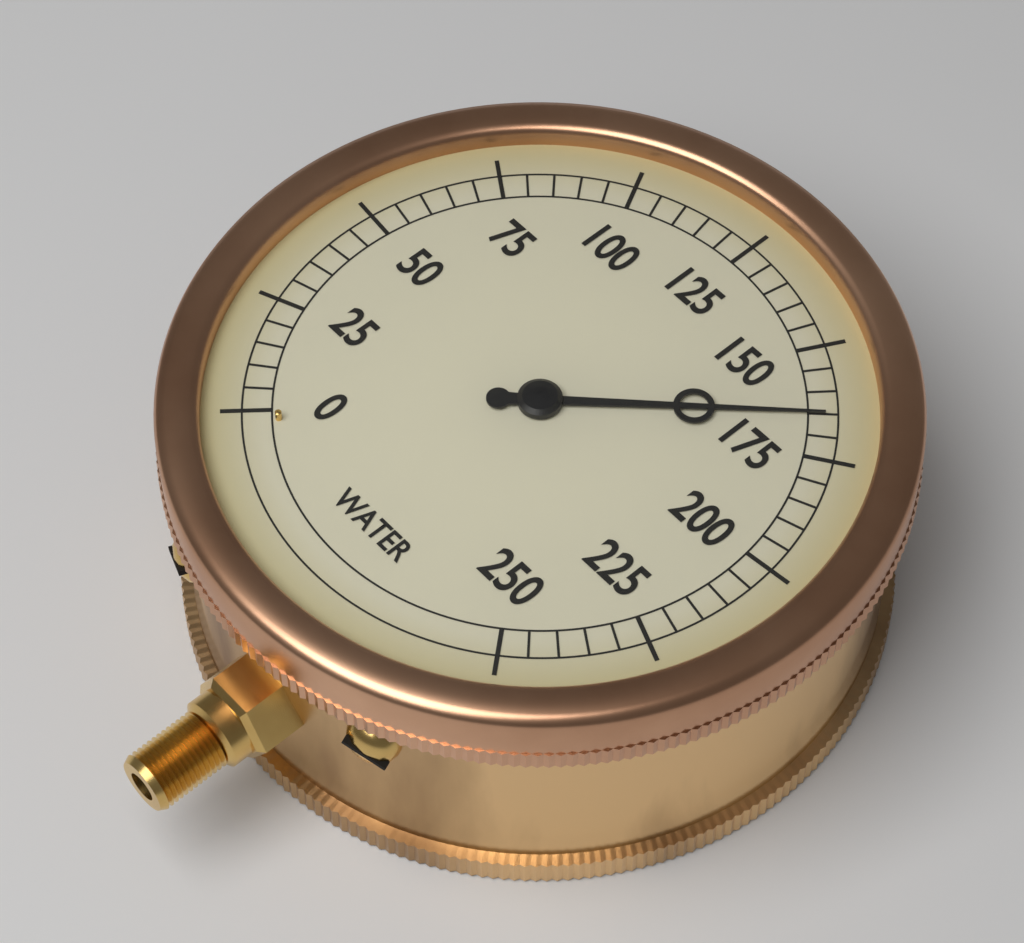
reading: 165 (no unit)
